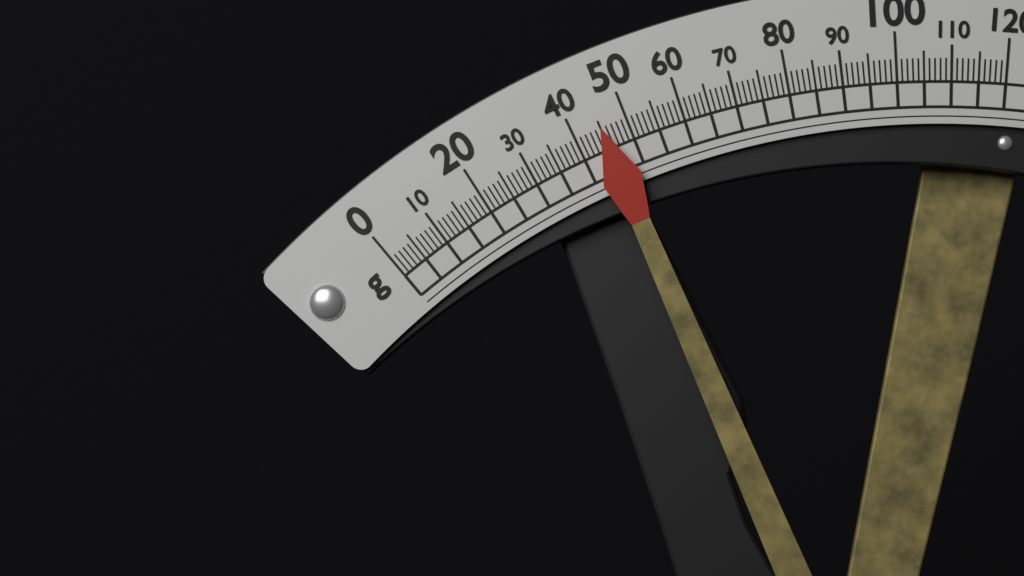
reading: 45 g
